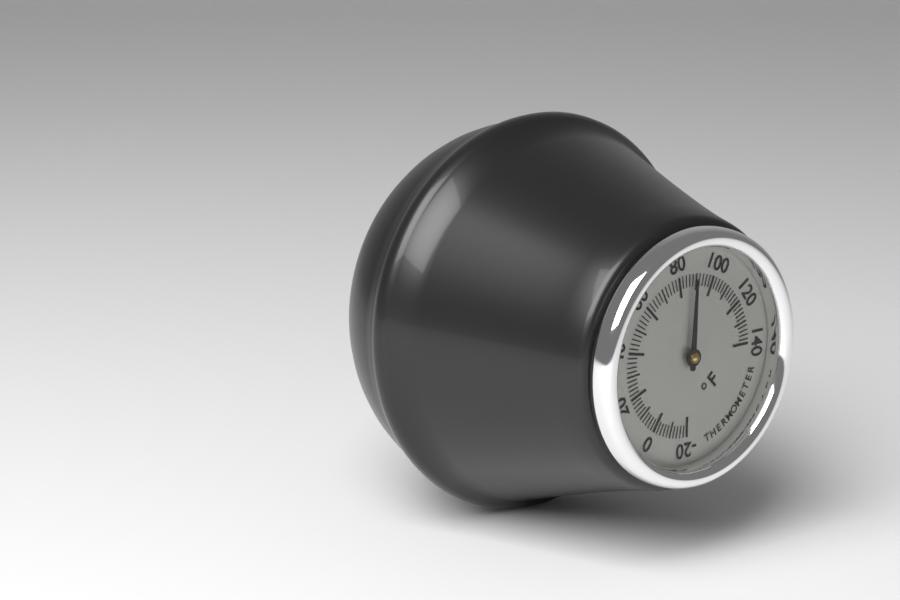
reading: 88 °F
